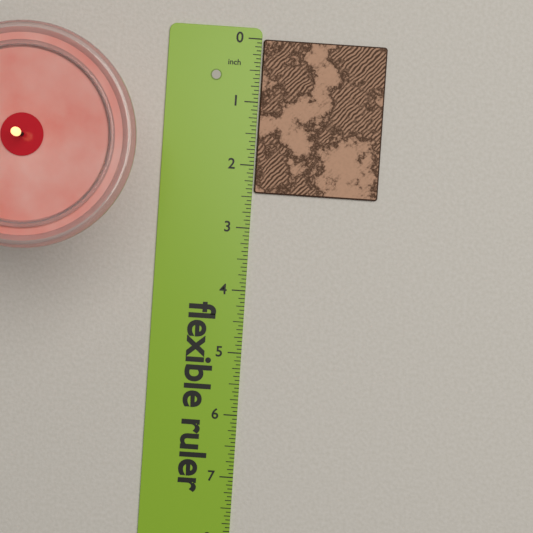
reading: 2.4375 in
